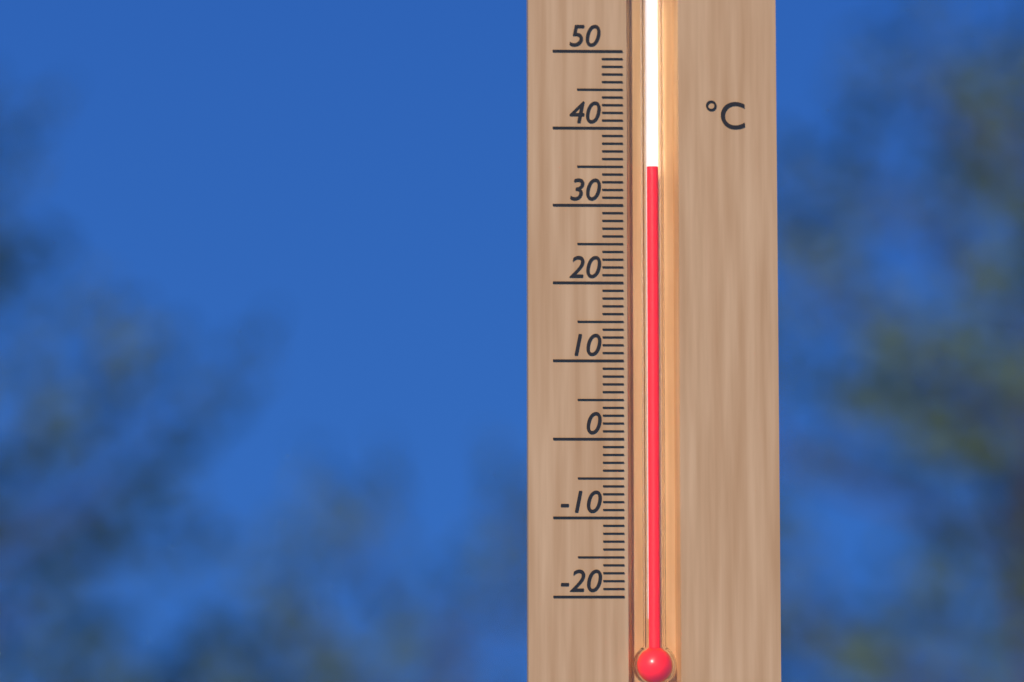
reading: 35 °C
